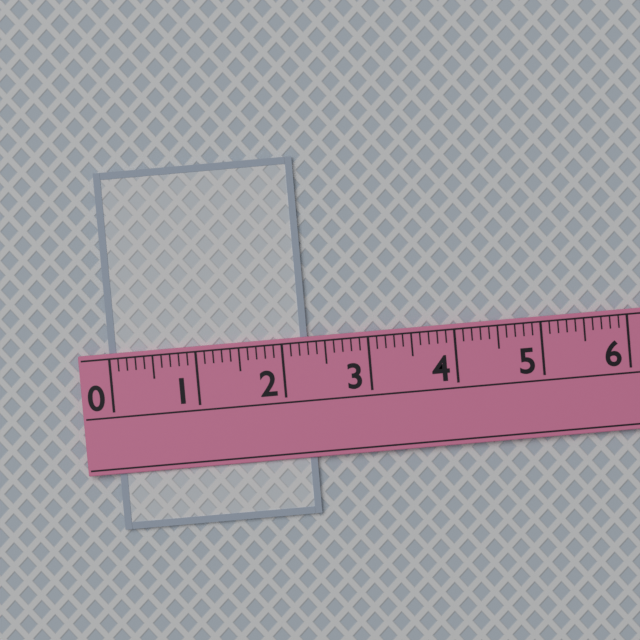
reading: 2.3 (no unit)
